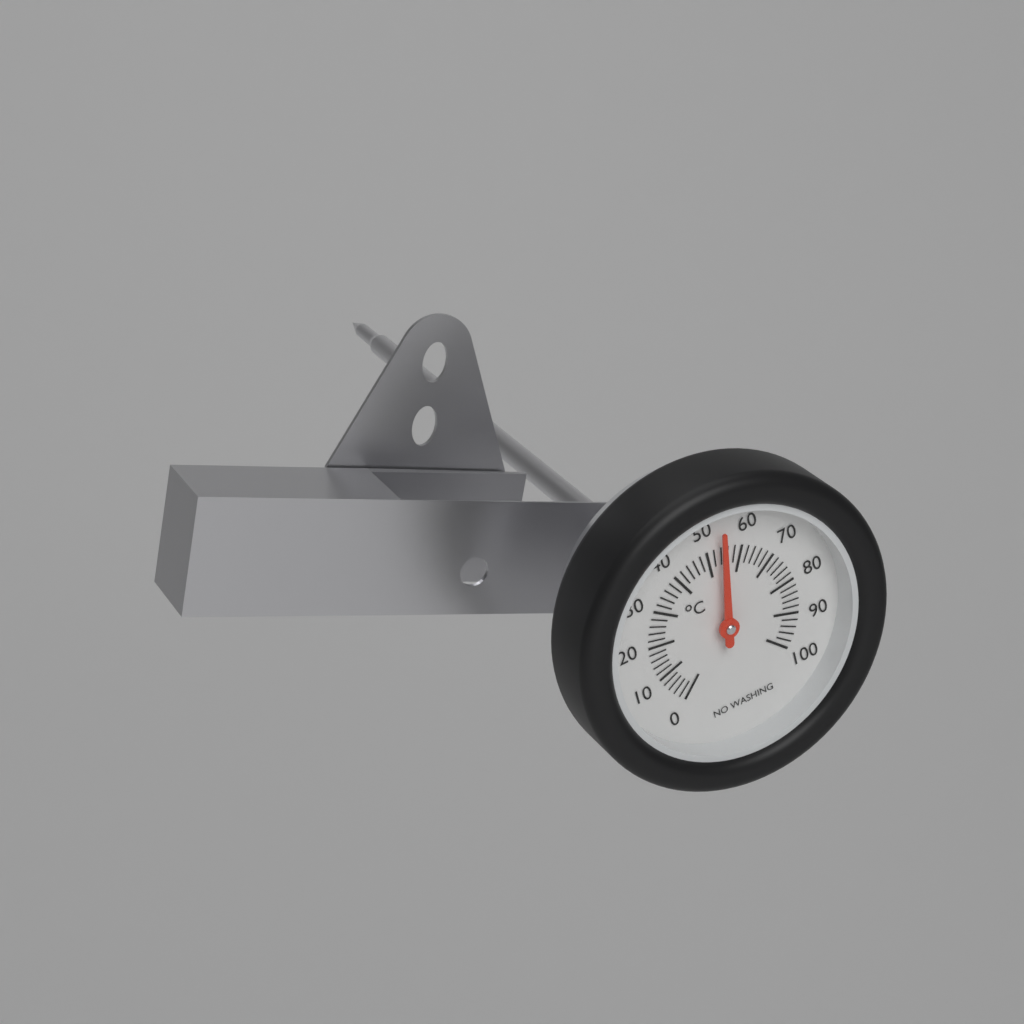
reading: 54 °C
